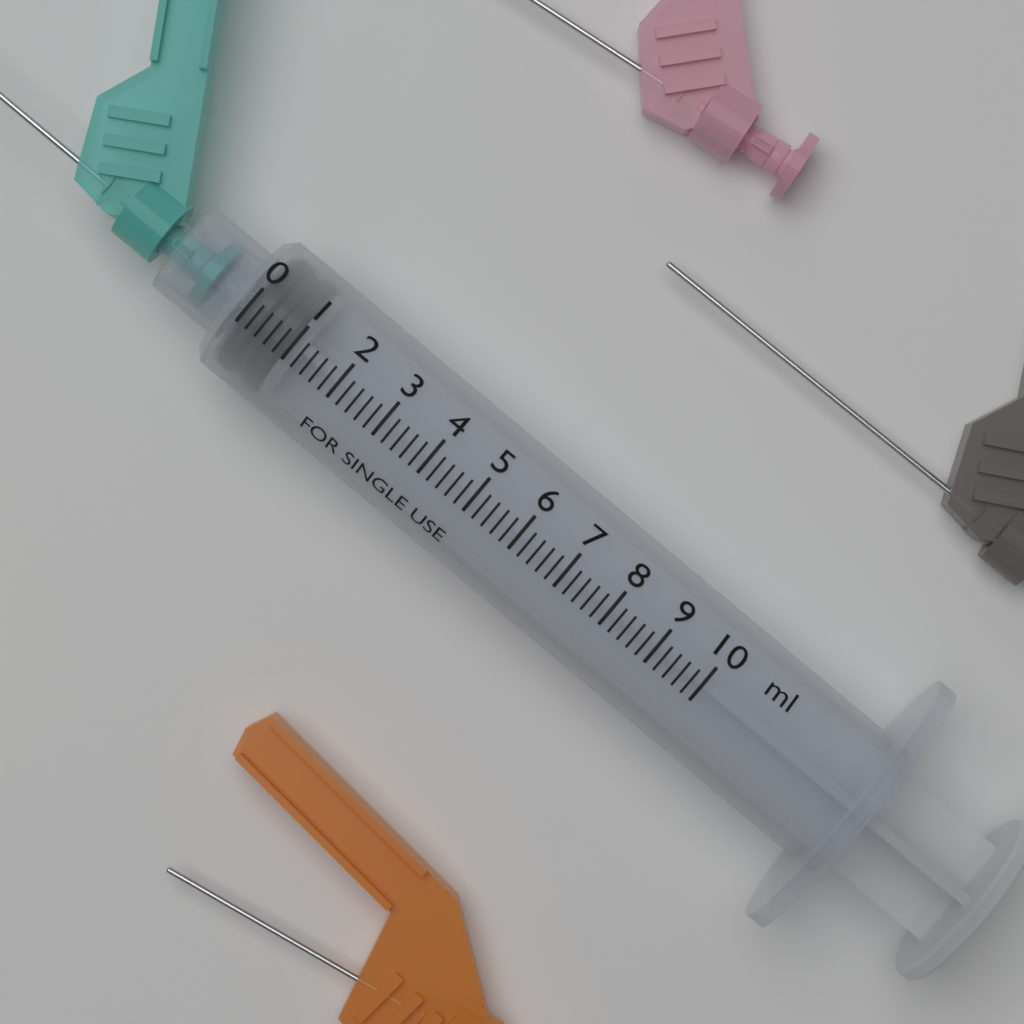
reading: 0.0 ml
